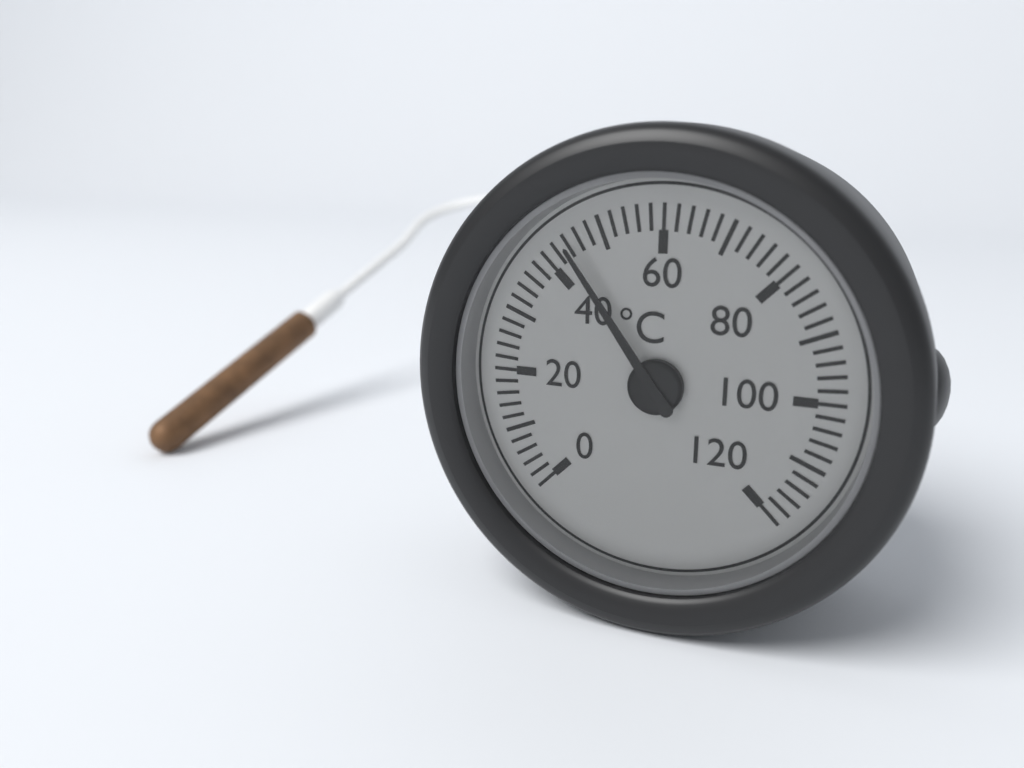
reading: 44 °C
